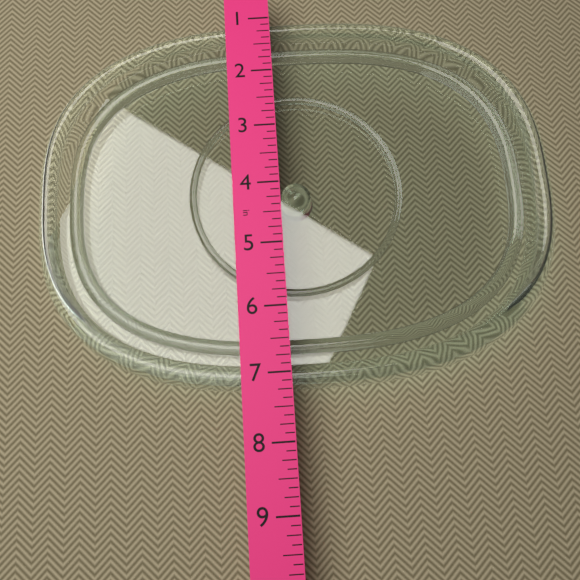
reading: 7.250 in
